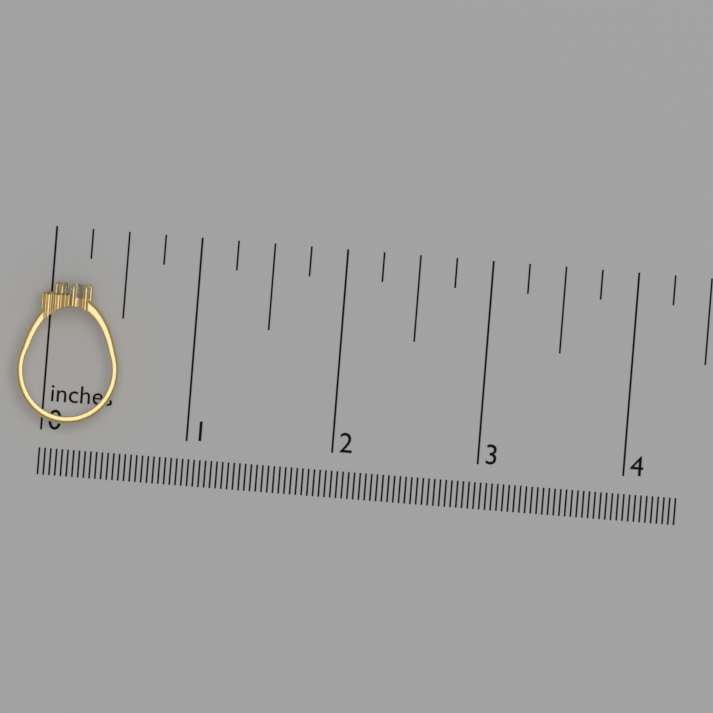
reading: 0.50 in
